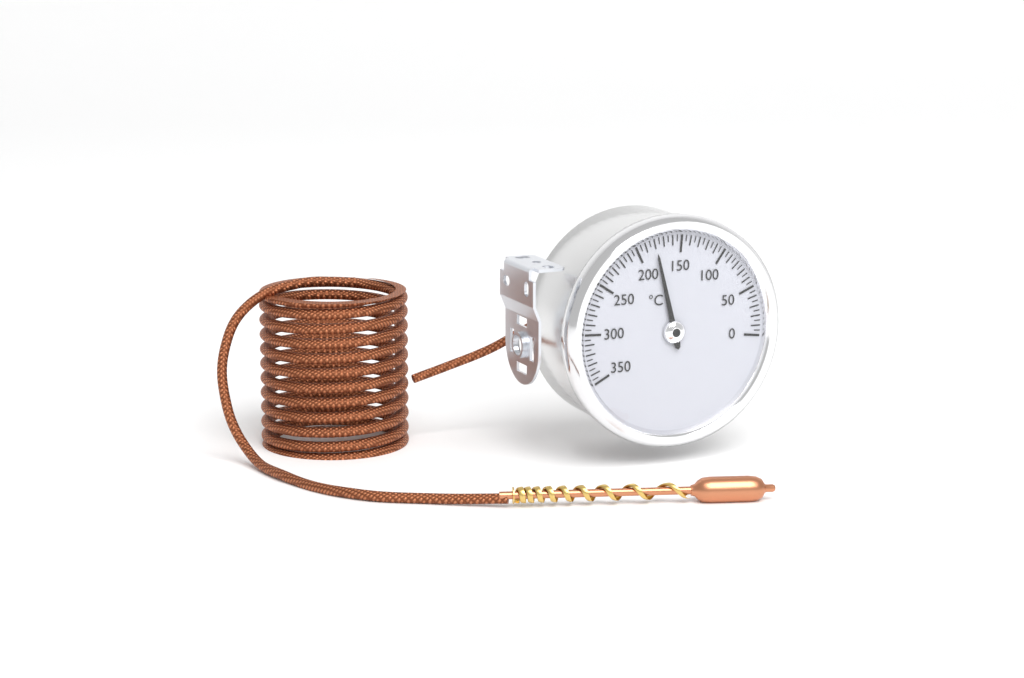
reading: 180 °C
